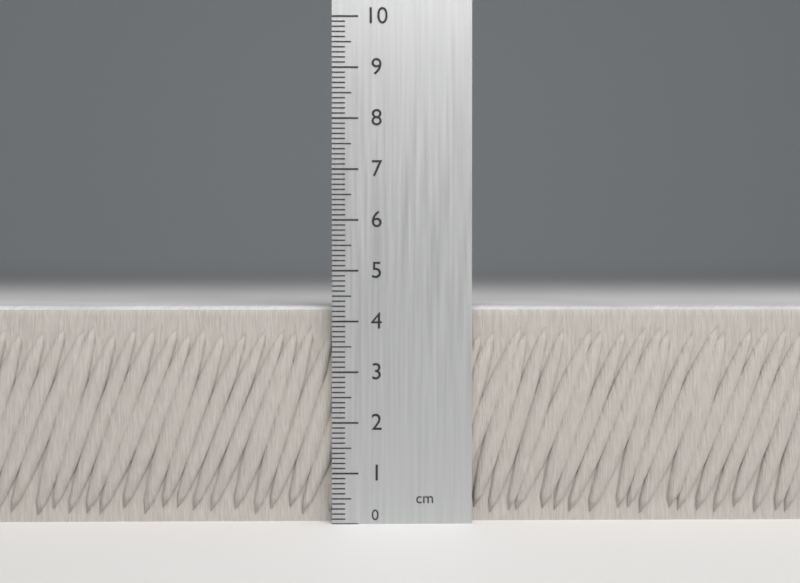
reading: 4.3 cm
